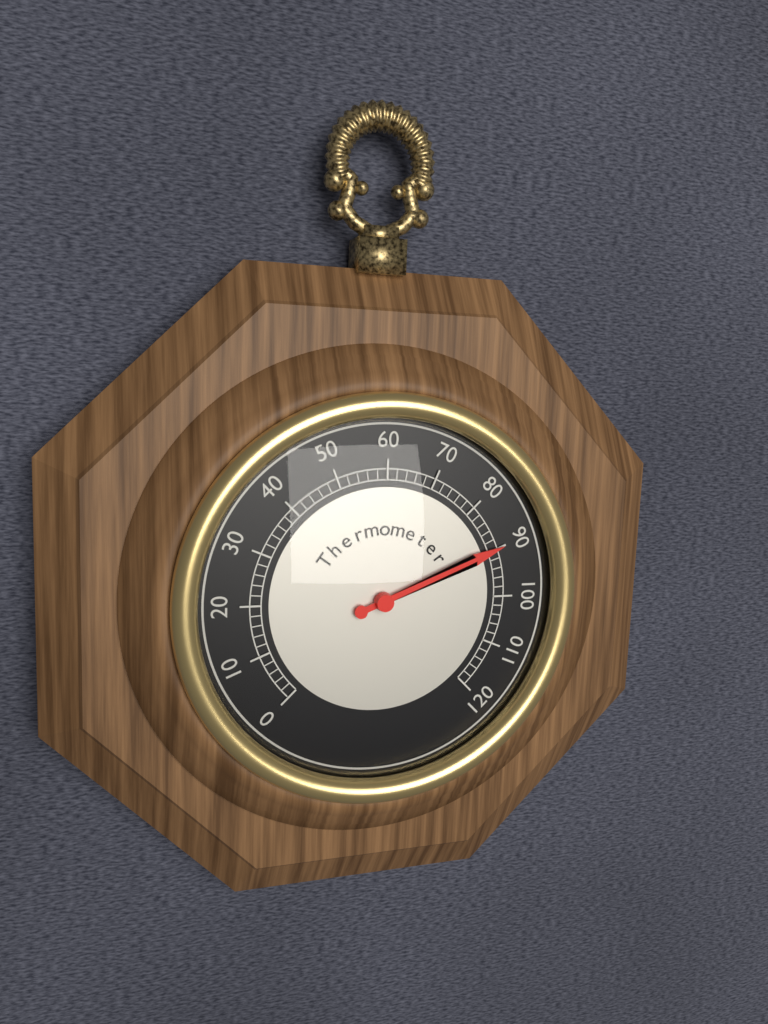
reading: 90 (no unit)
